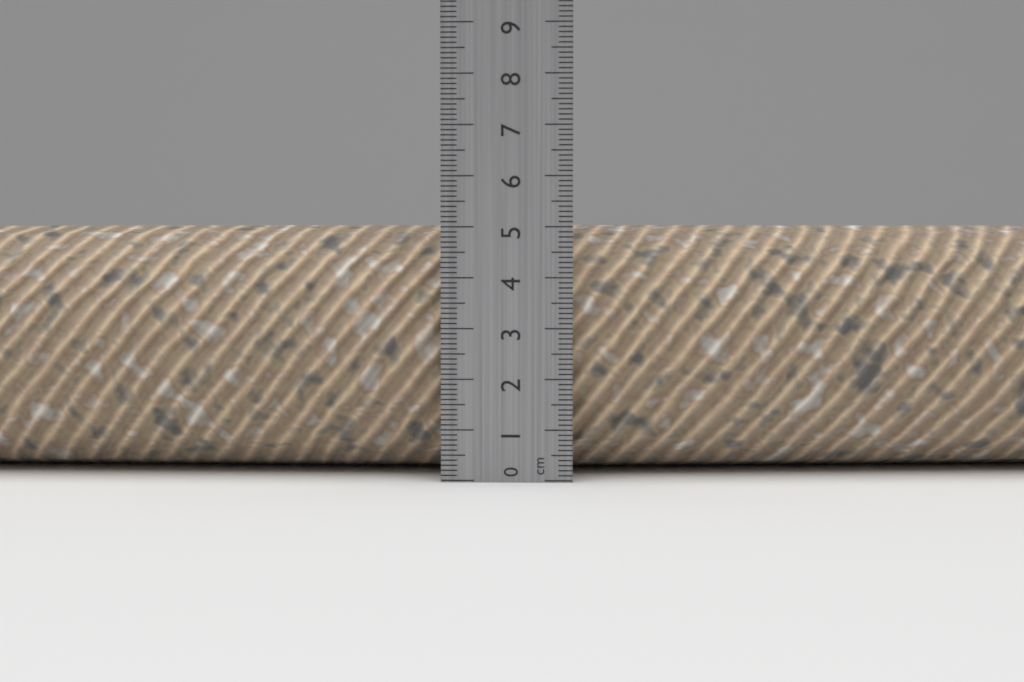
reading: 5.1 cm
